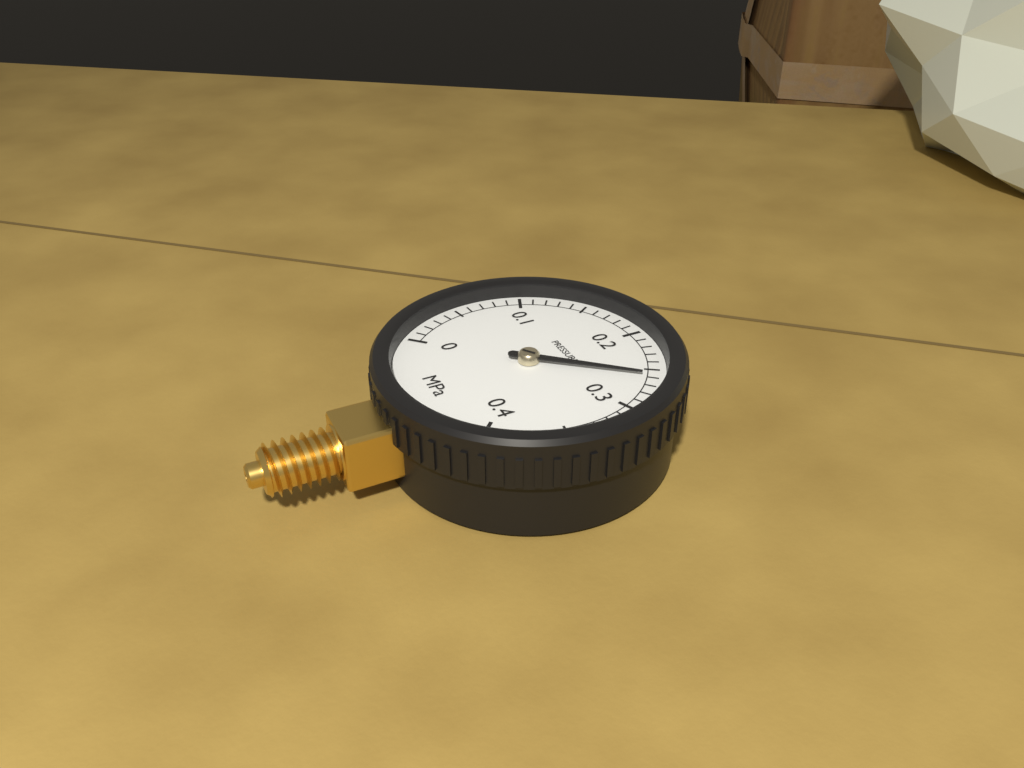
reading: 0.26 MPa
